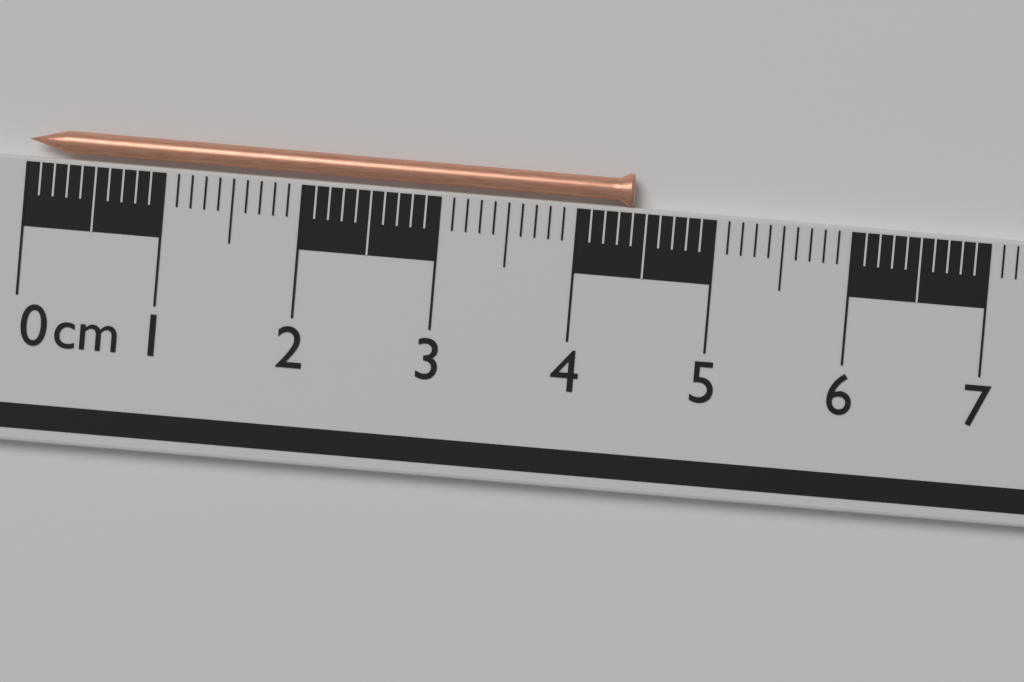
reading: 4.4 cm
